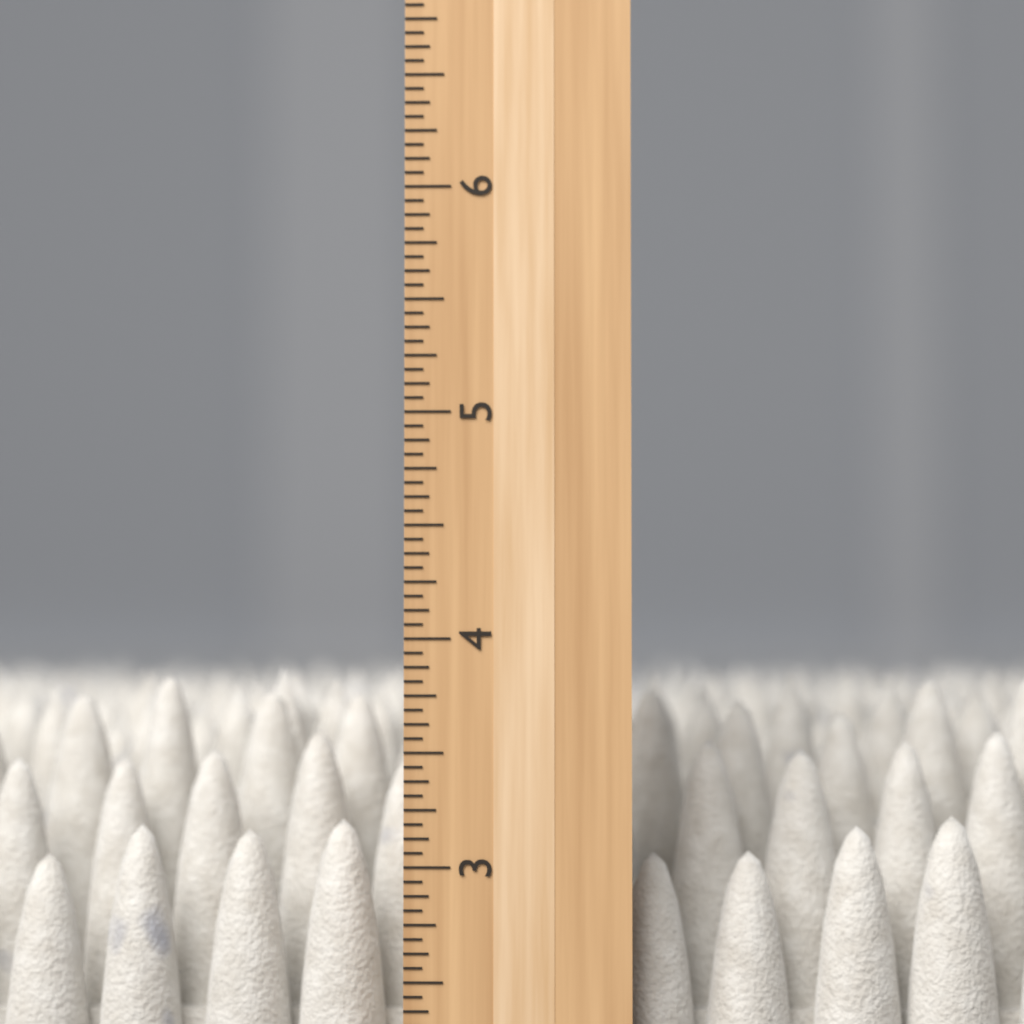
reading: 3.8750 inch
